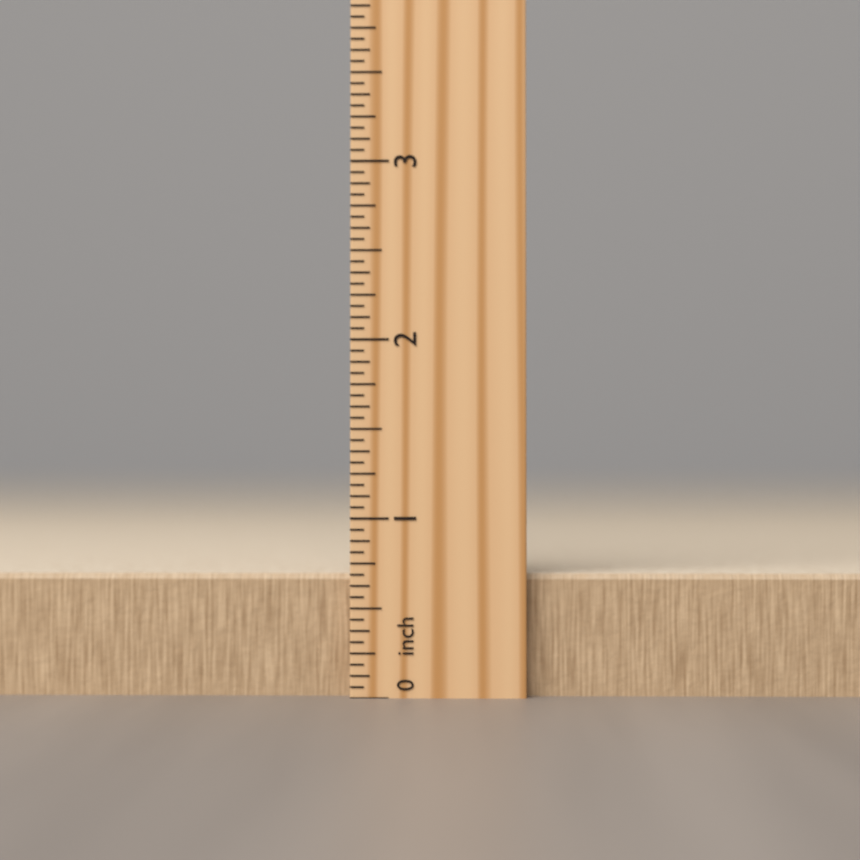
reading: 0.6875 inch
